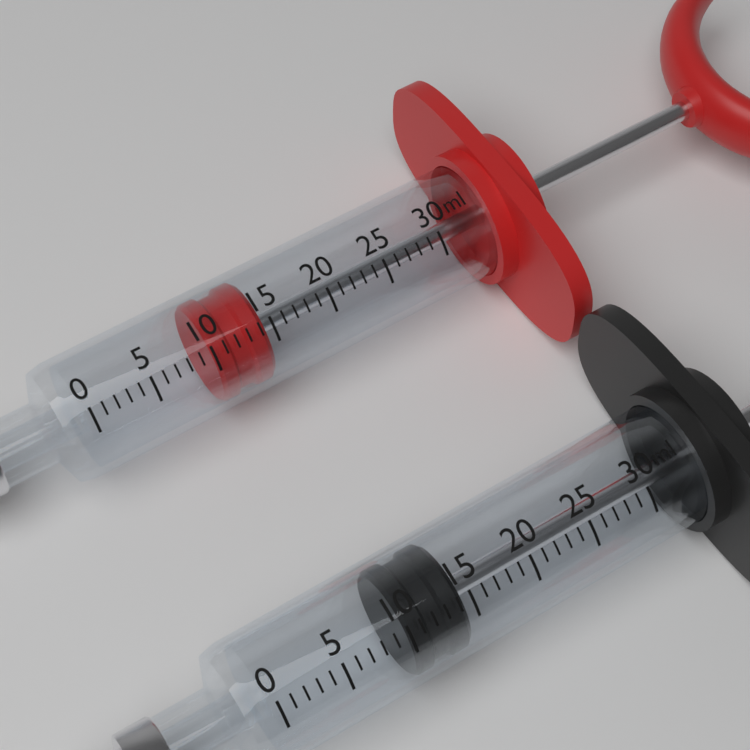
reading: 10 ml
